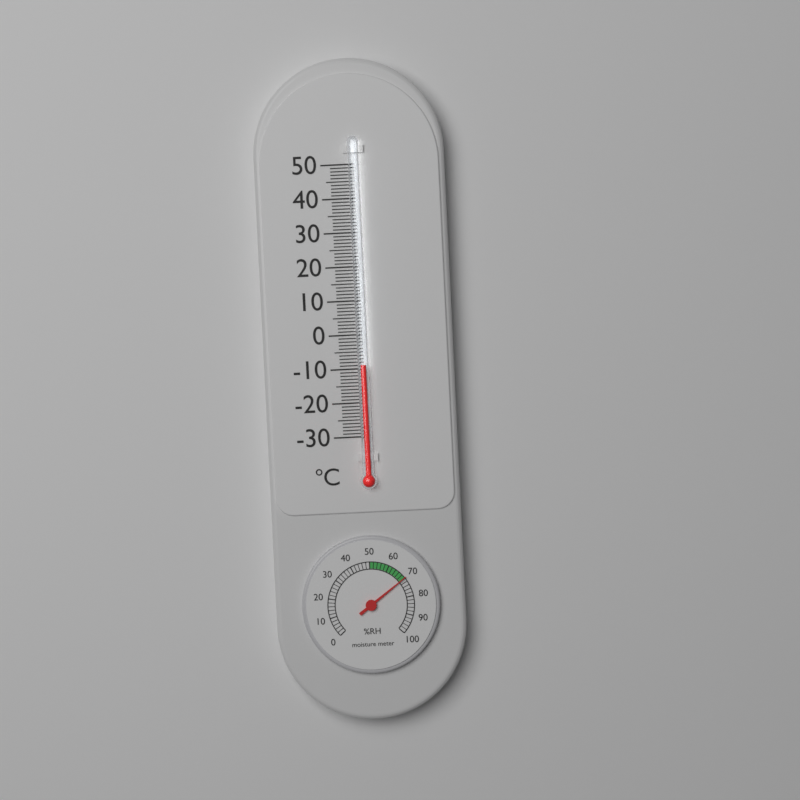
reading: -9 °C
